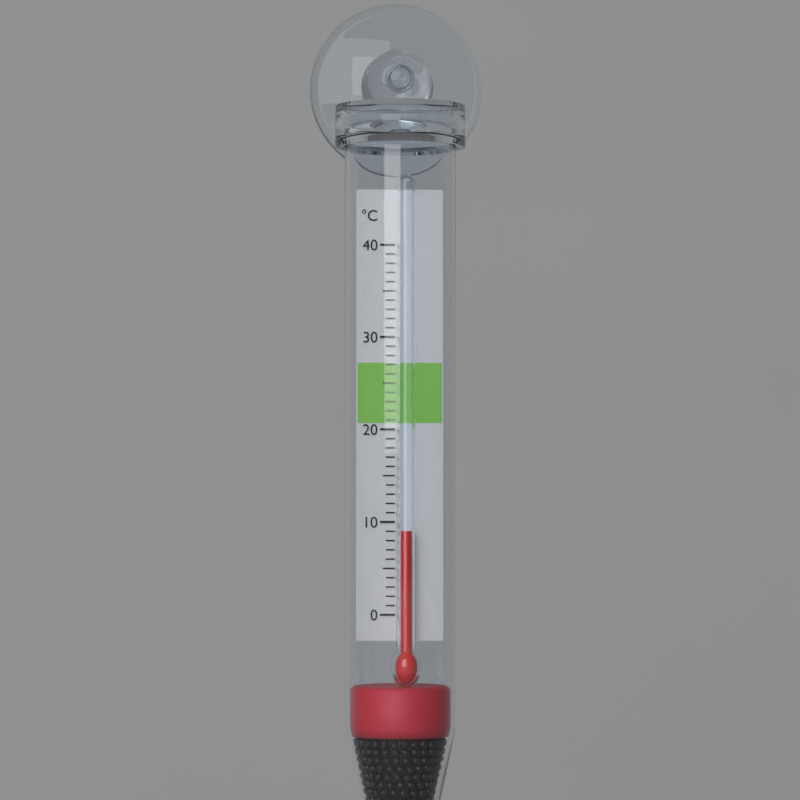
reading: 9 °C
